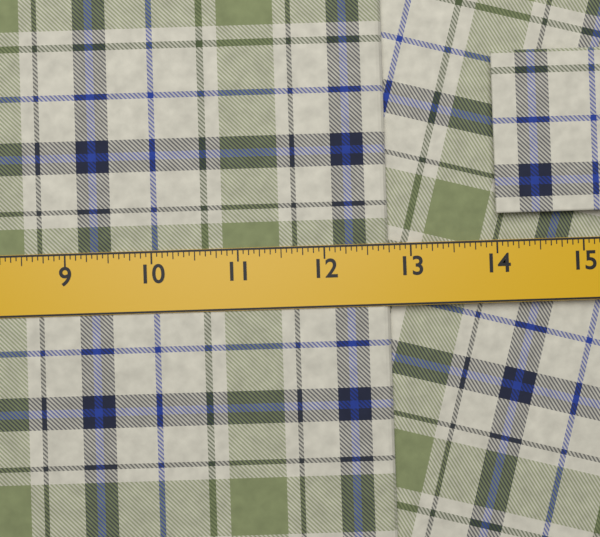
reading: 12.7500 in
